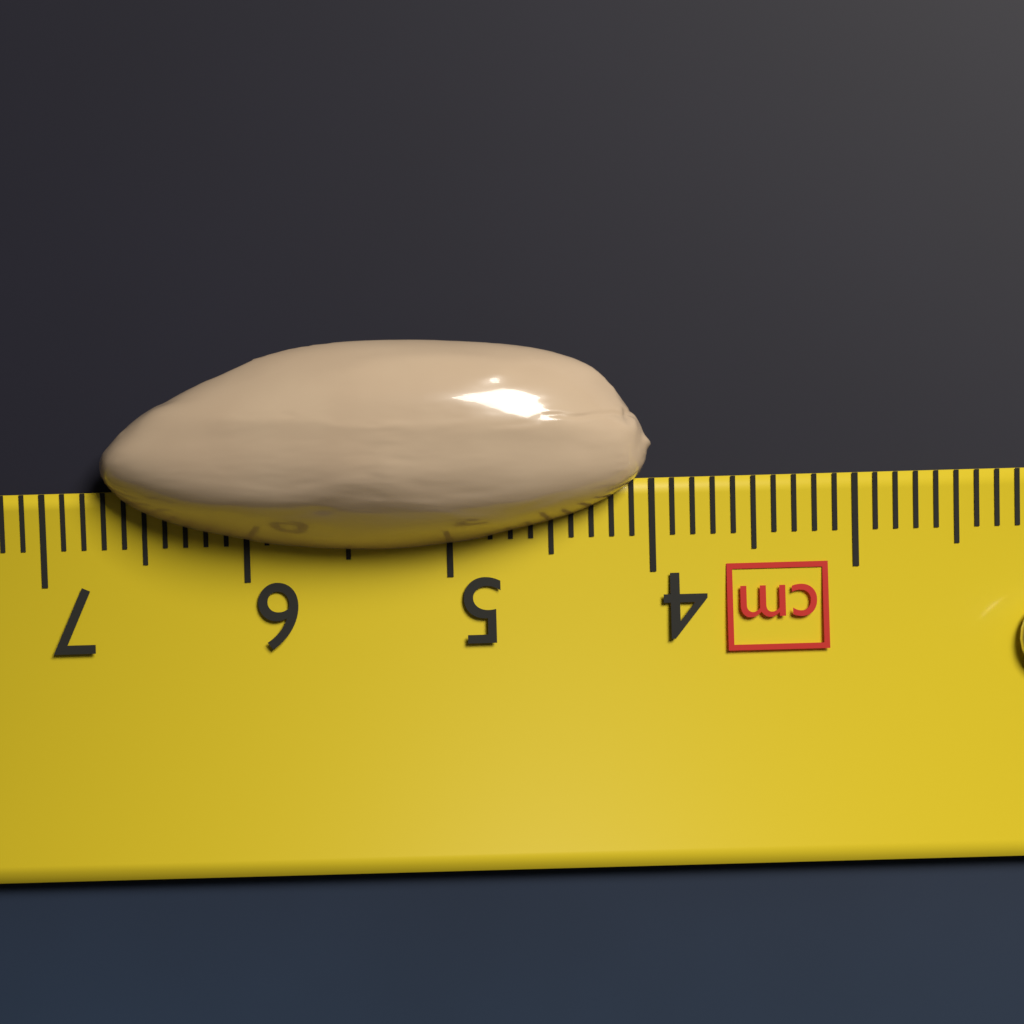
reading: 6.7 cm
